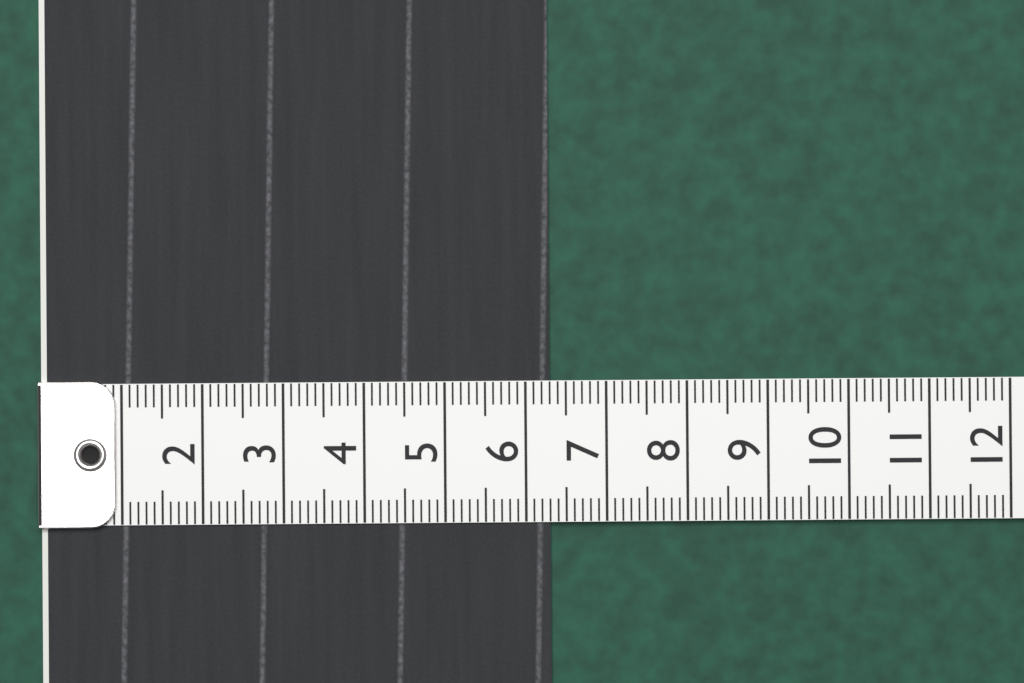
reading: 6.3 (no unit)
